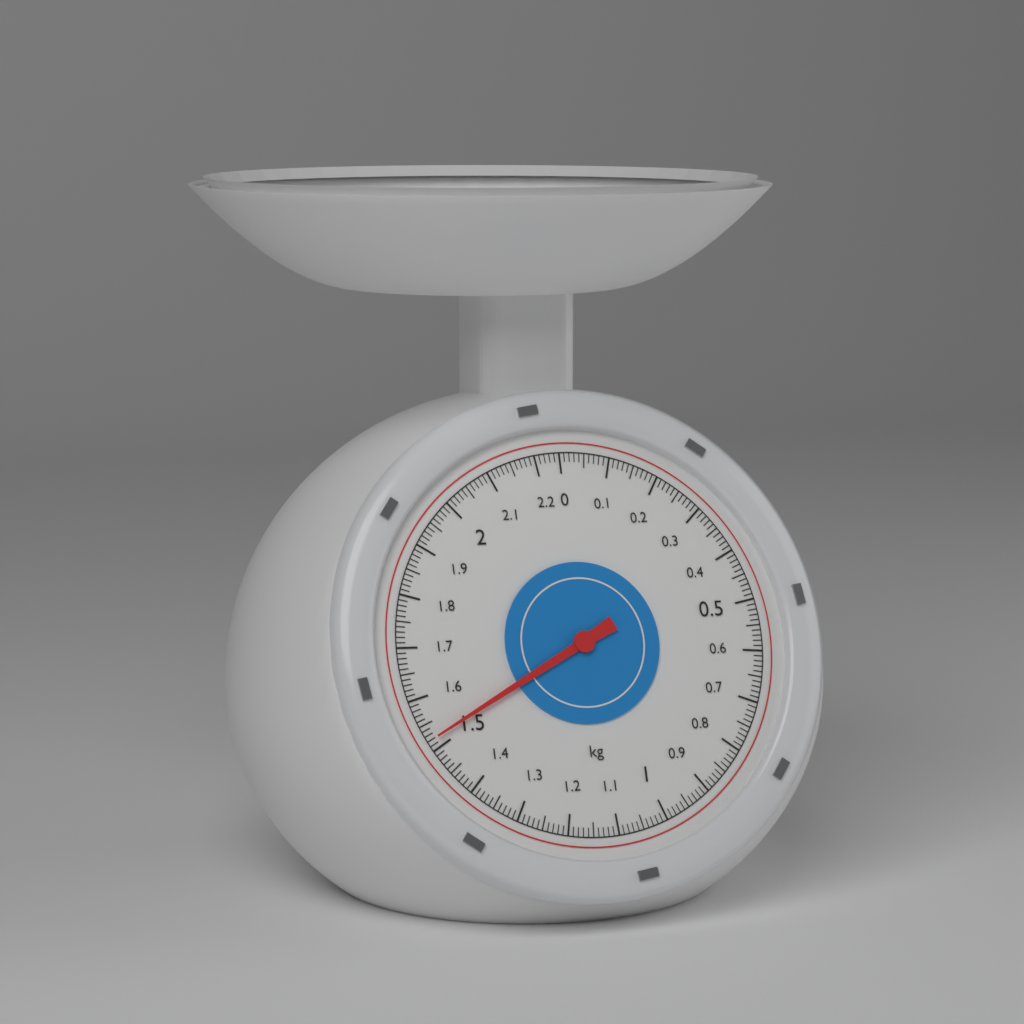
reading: 1.52 kg
